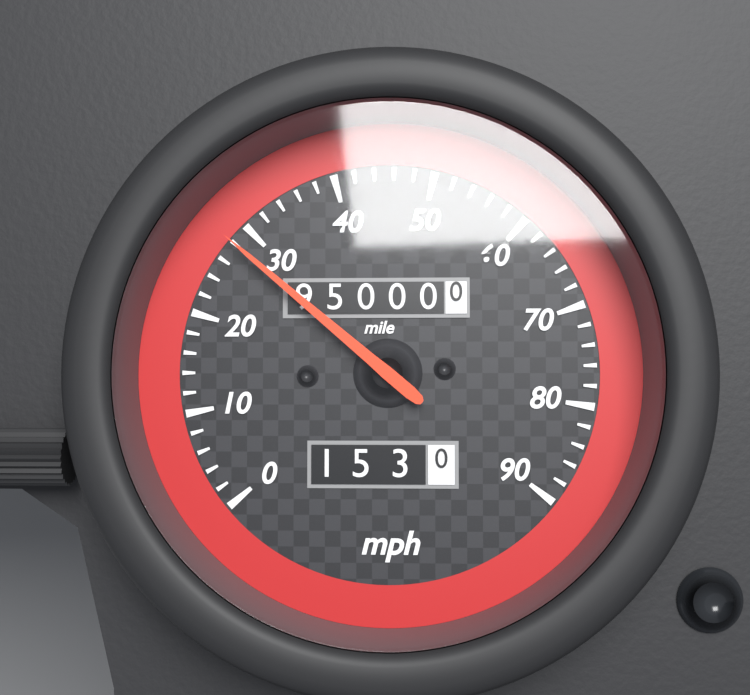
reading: 28 mph
